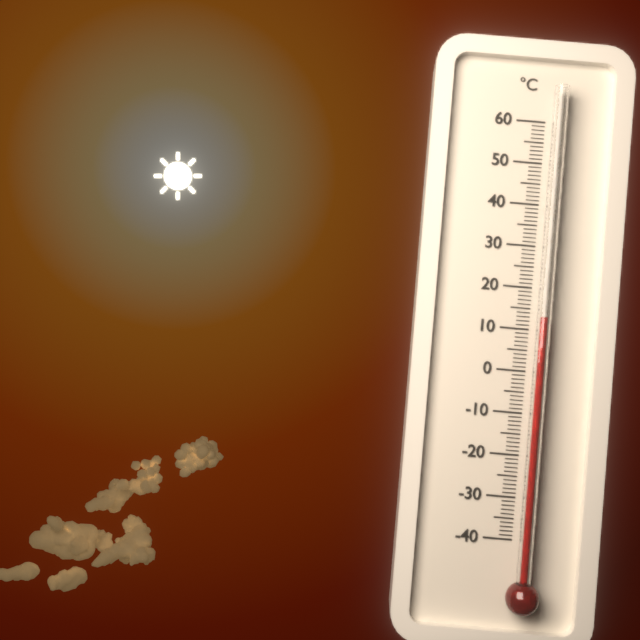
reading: 13 °C
